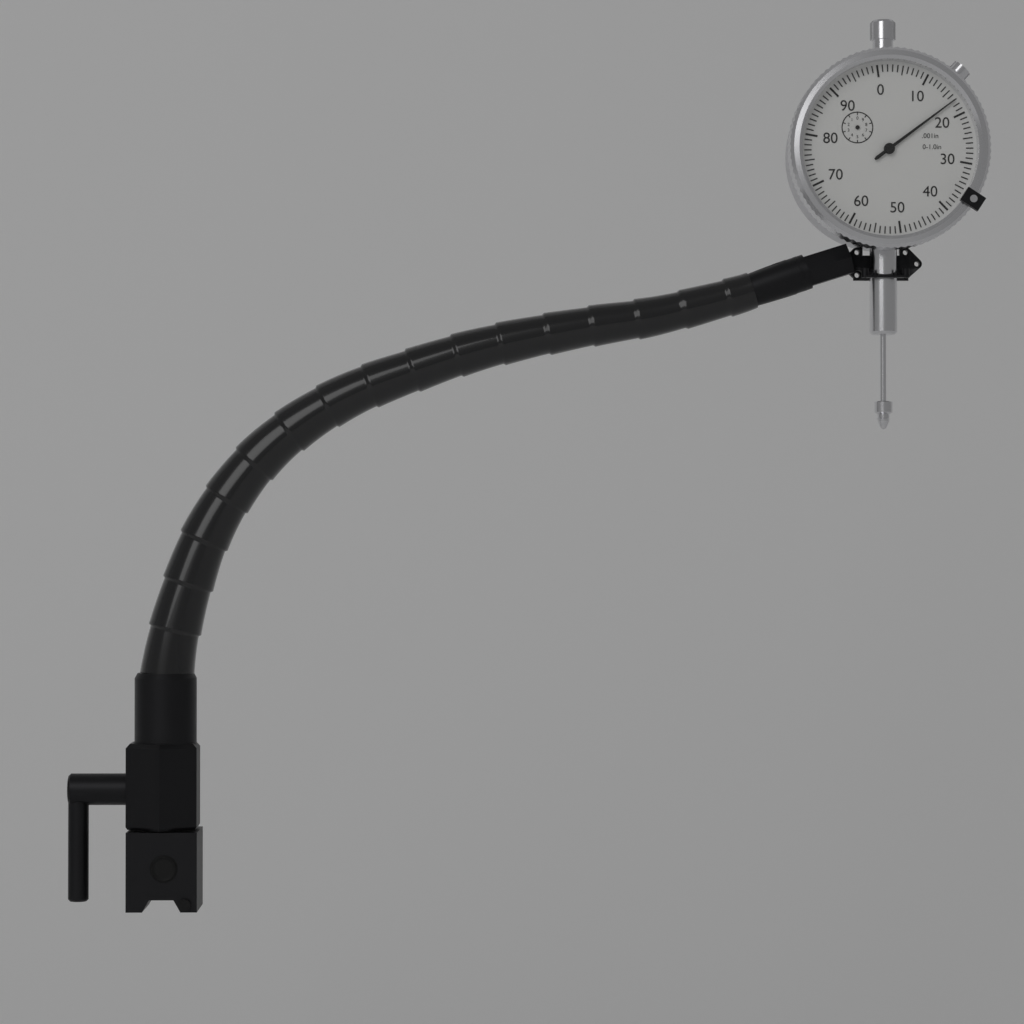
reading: 0.017 in
